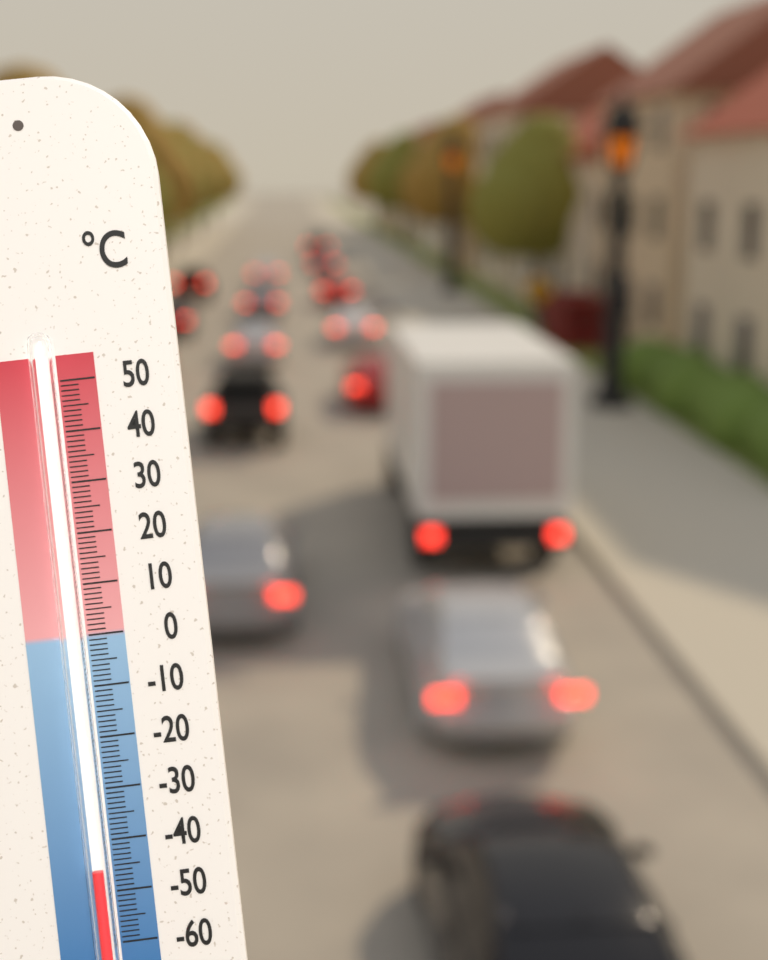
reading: -45 °C
